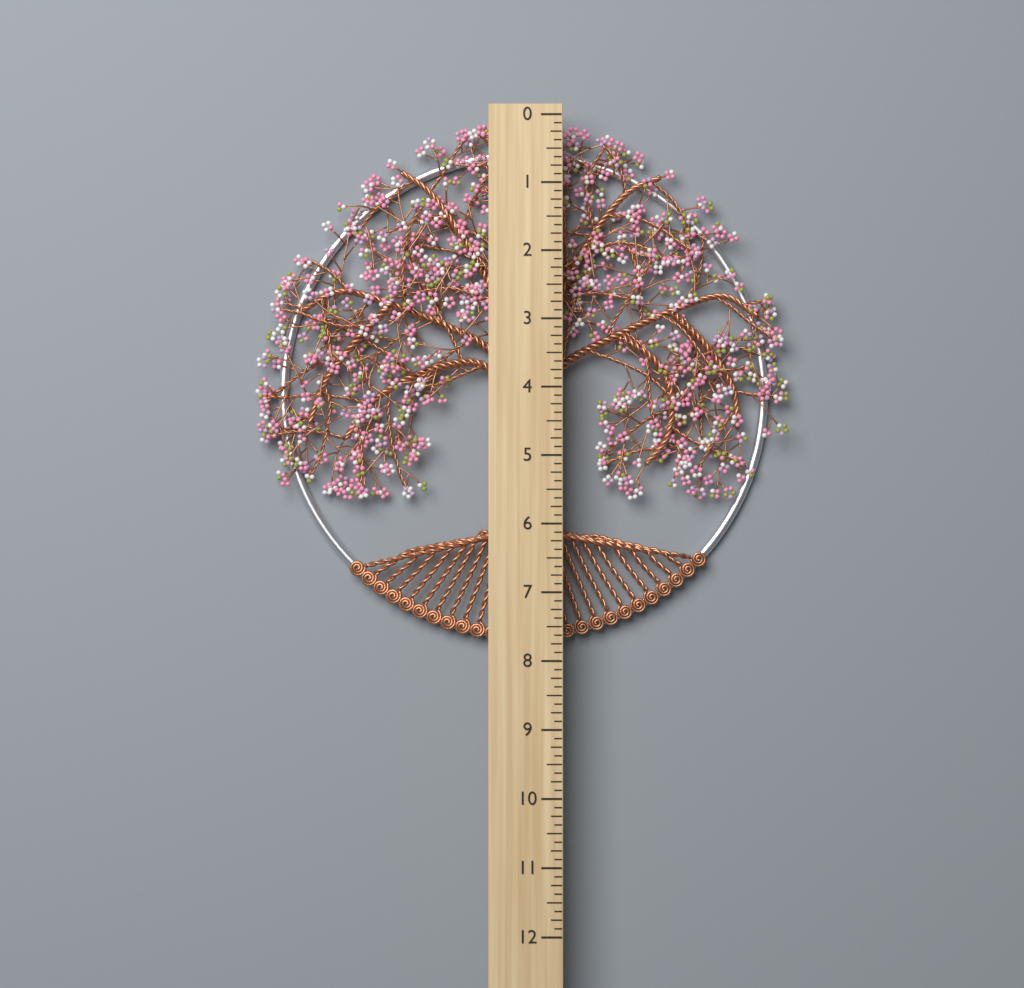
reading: 7.750 (no unit)
